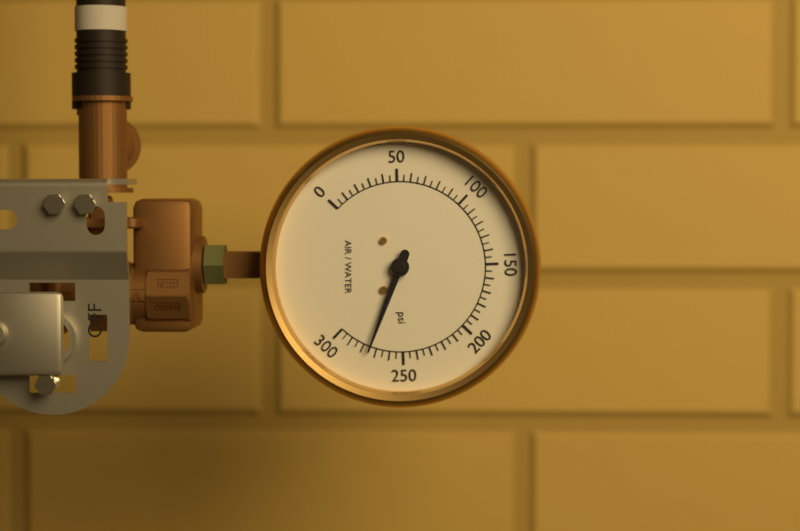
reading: 275 psi
